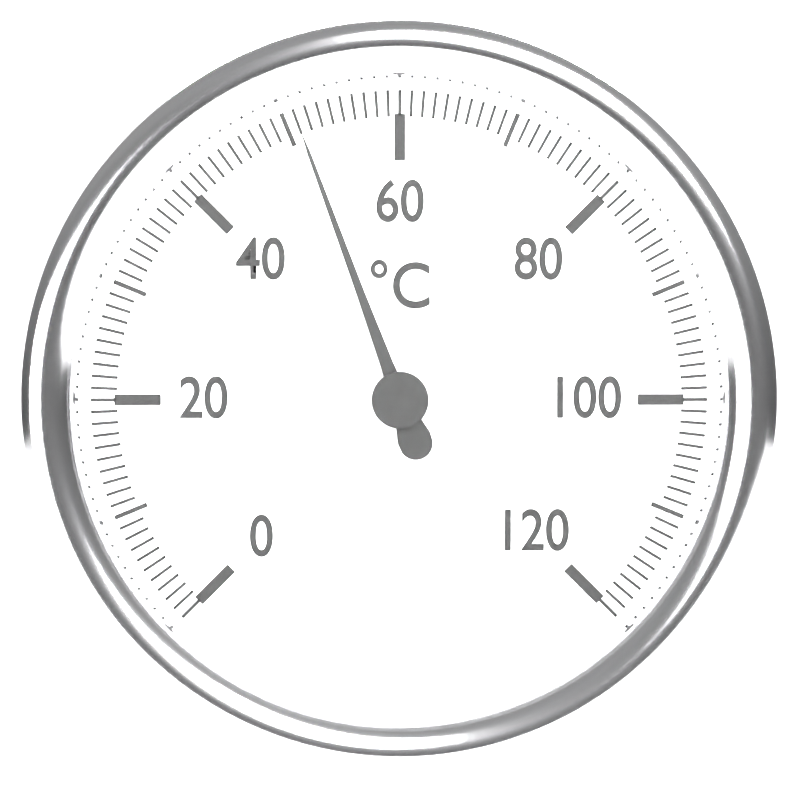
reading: 51 °C
